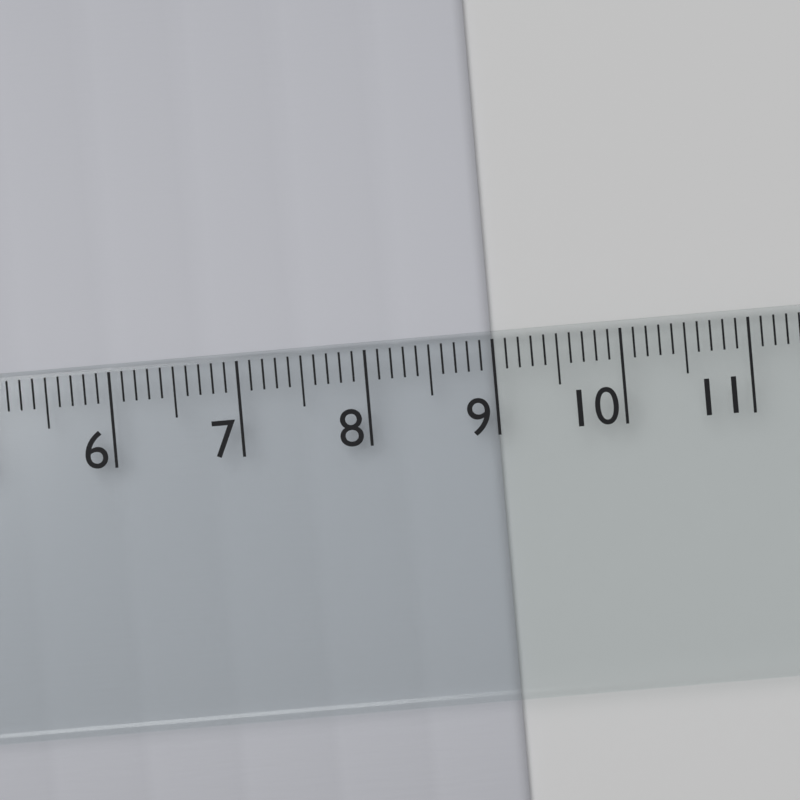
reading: 9.0 cm
